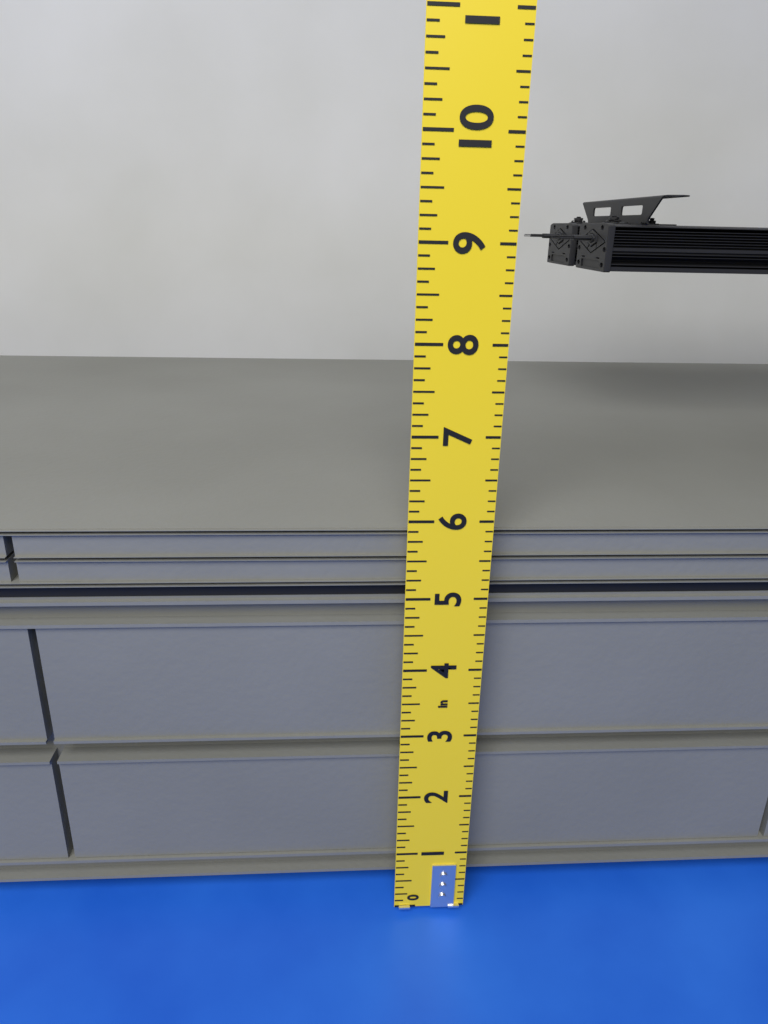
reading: 5.750 in
